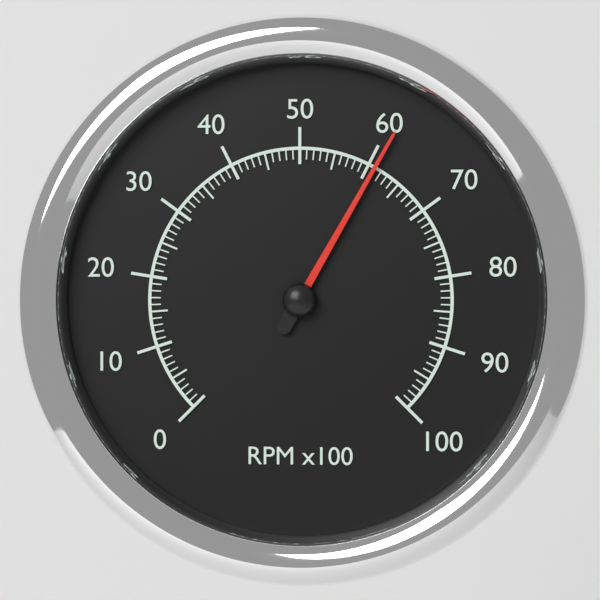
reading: 61 RPM x100
